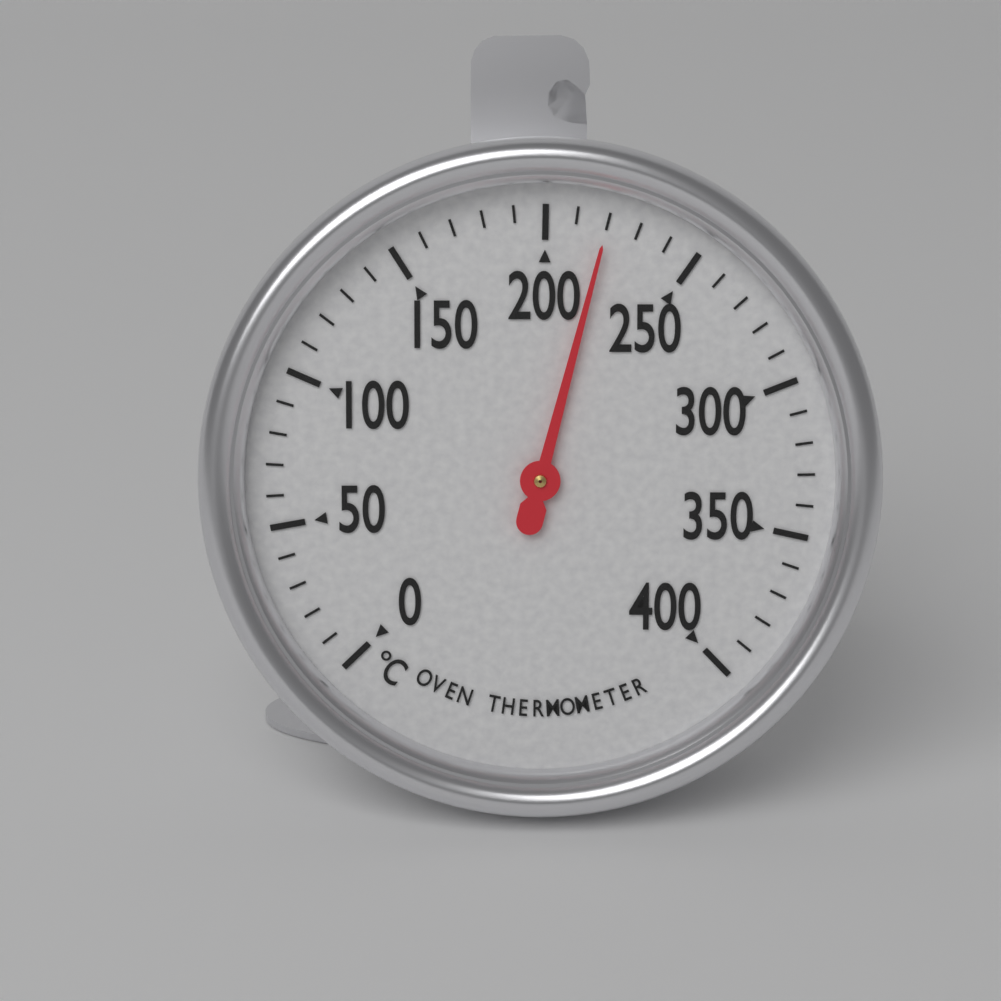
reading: 220 °C
